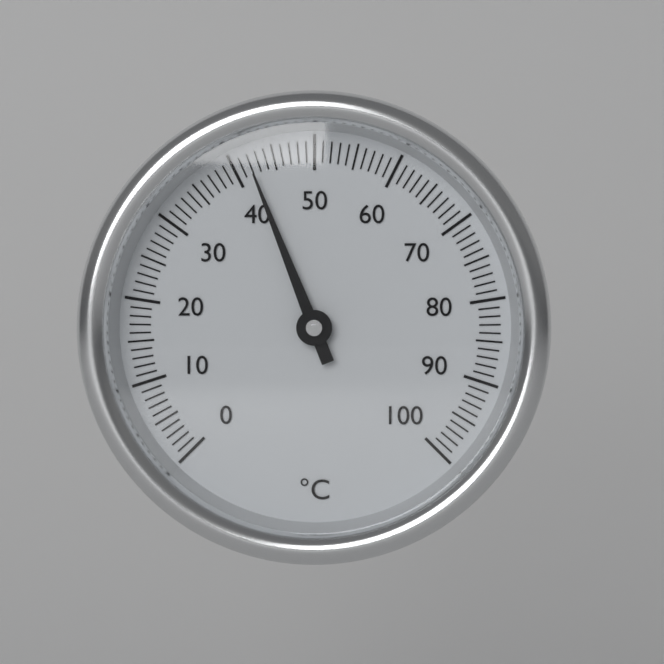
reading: 42 °C
